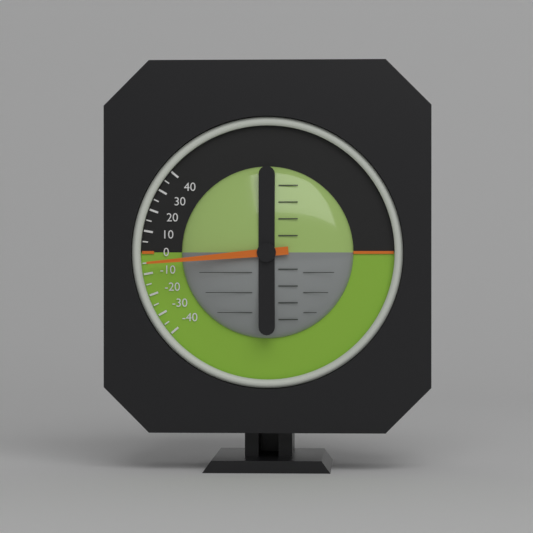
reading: -5 (no unit)
